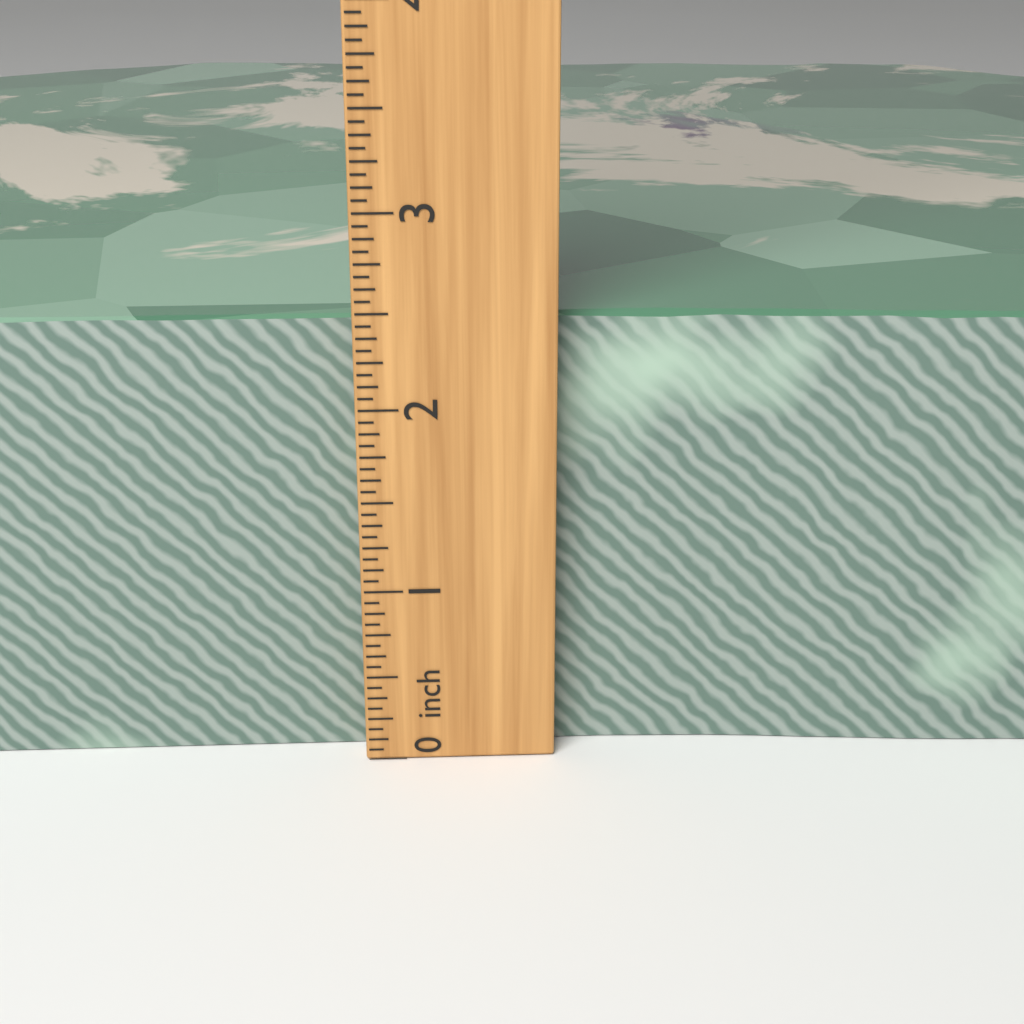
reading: 2.4375 inch
